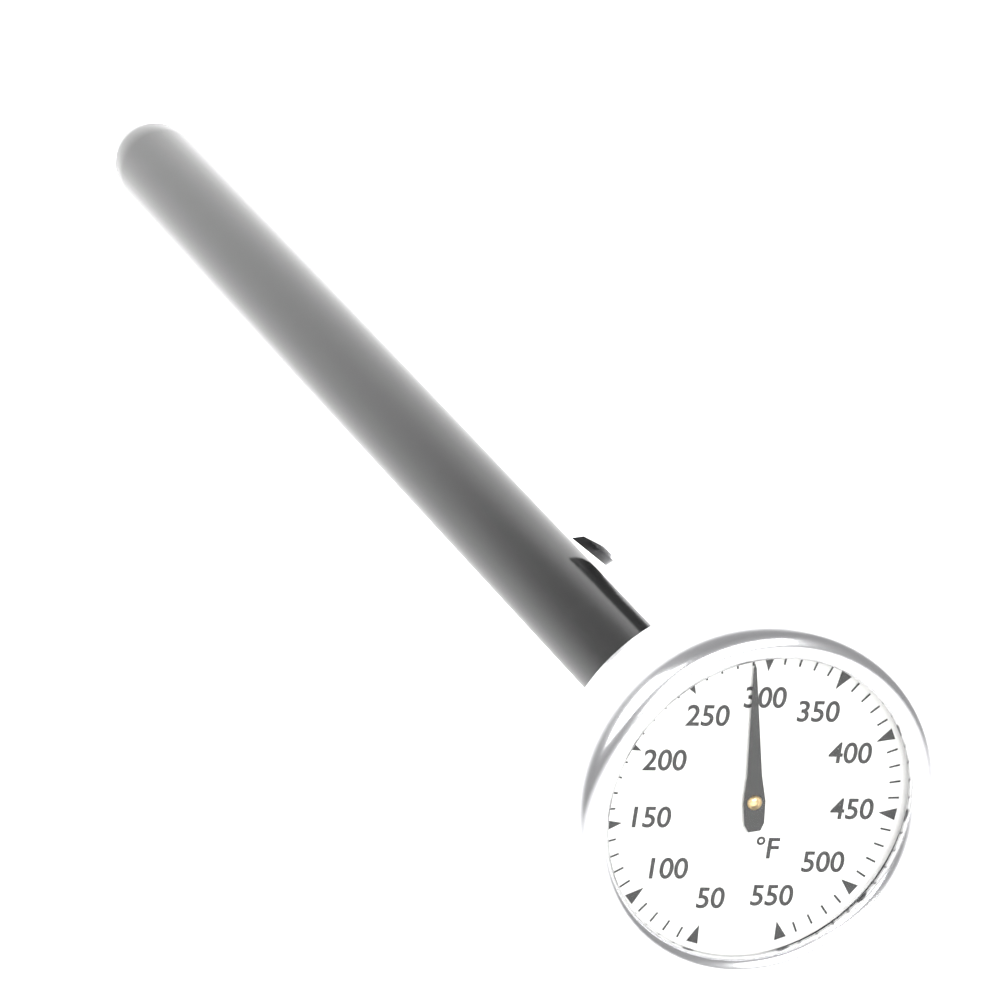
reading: 290 °F
